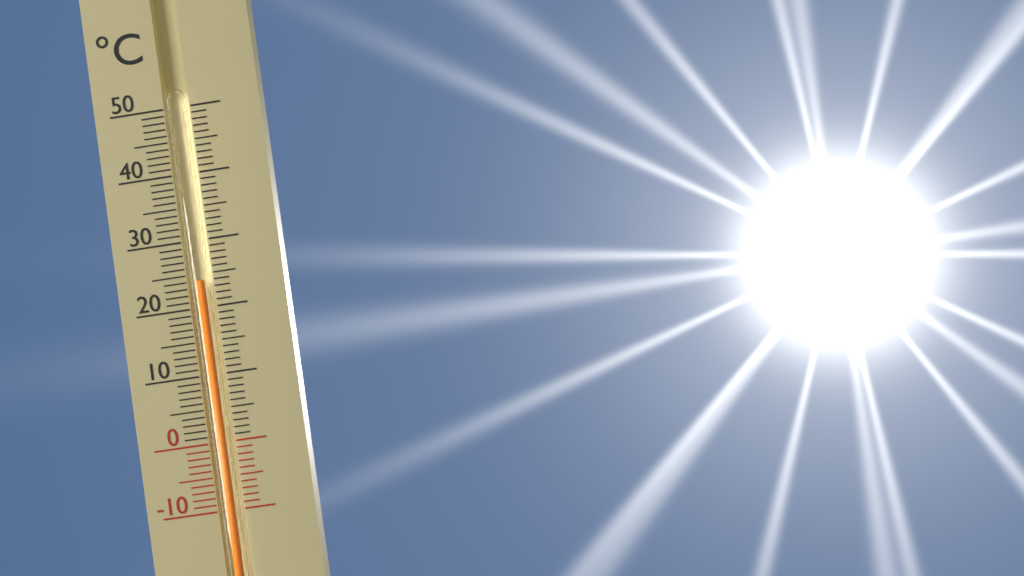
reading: 24 °C
